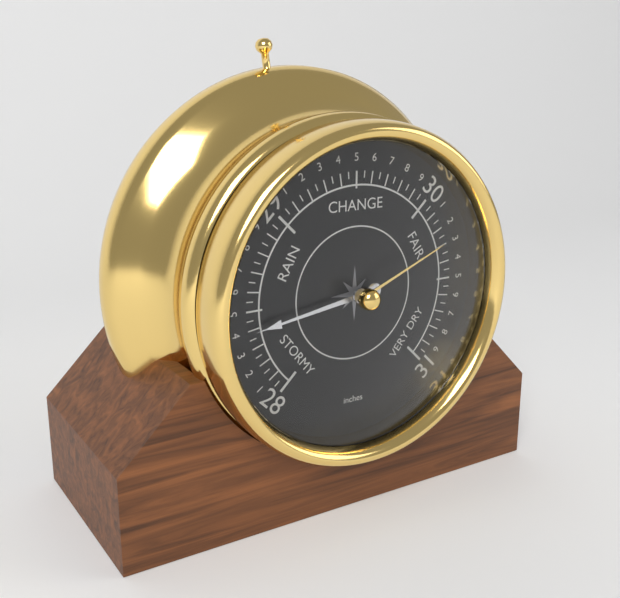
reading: 28.40 inches
